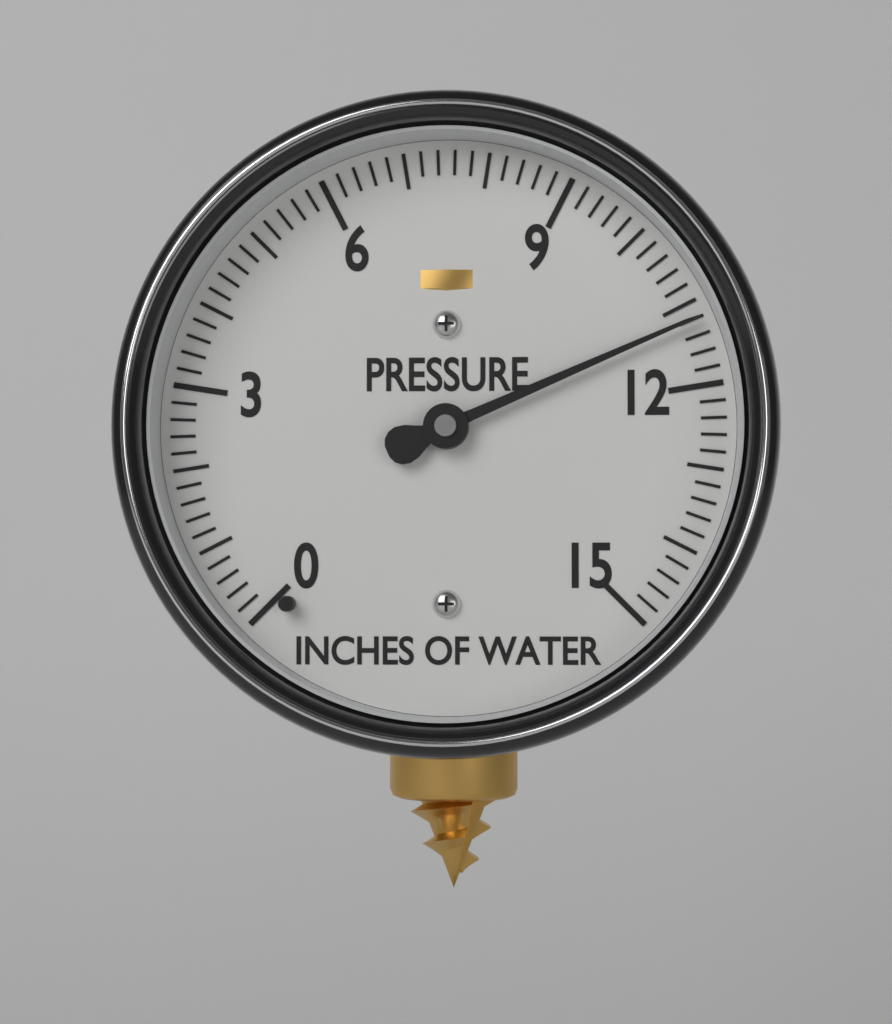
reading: 11.2 inches of water
